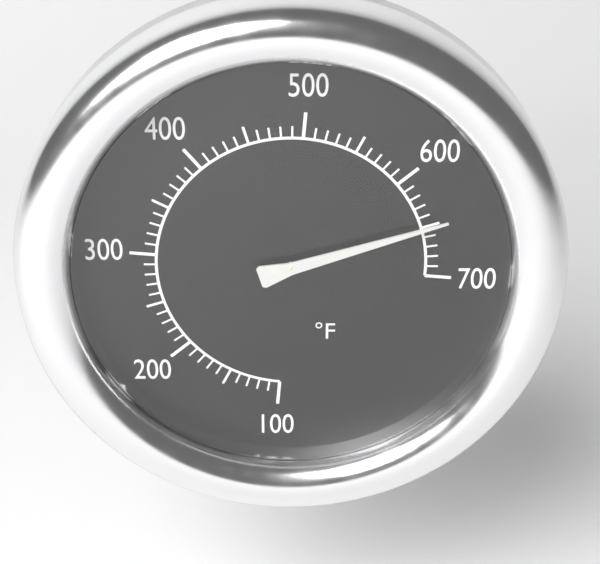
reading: 650 °F
